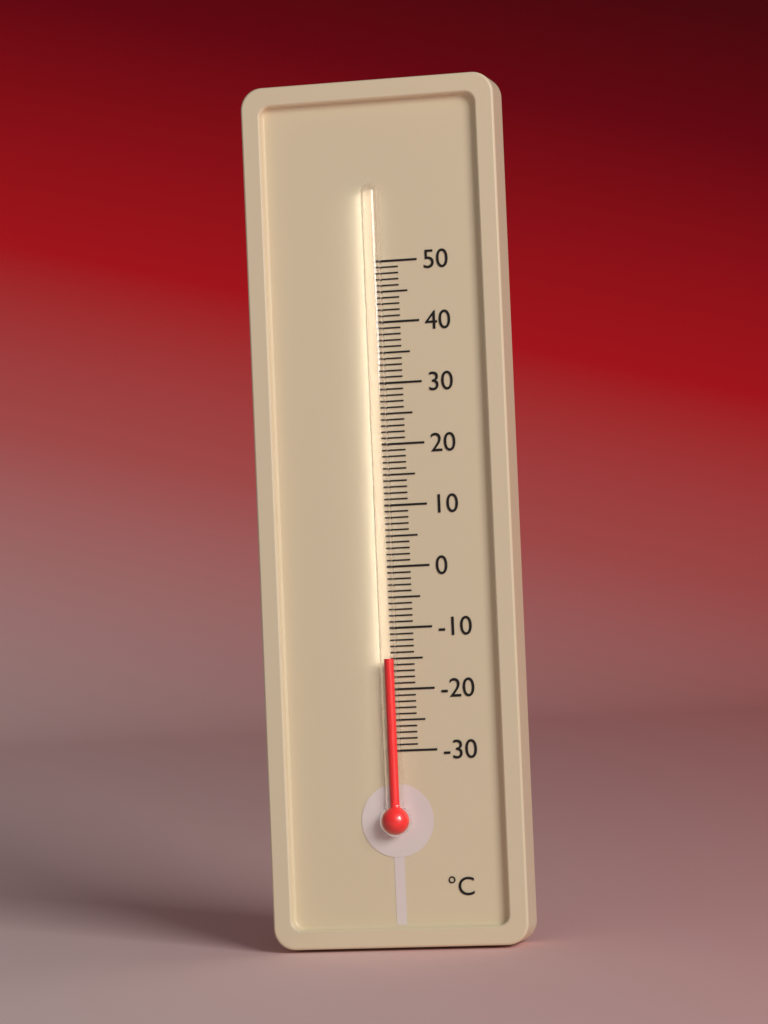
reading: -15 °C
